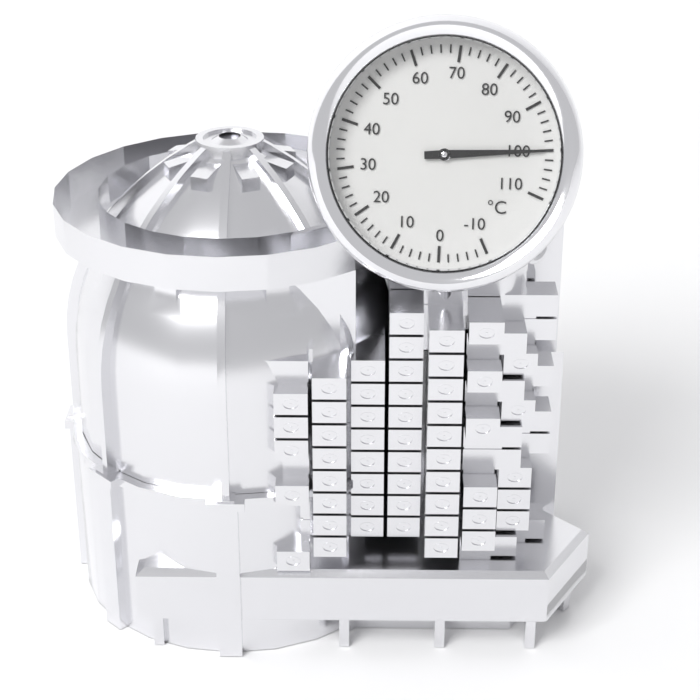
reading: 100 °C
